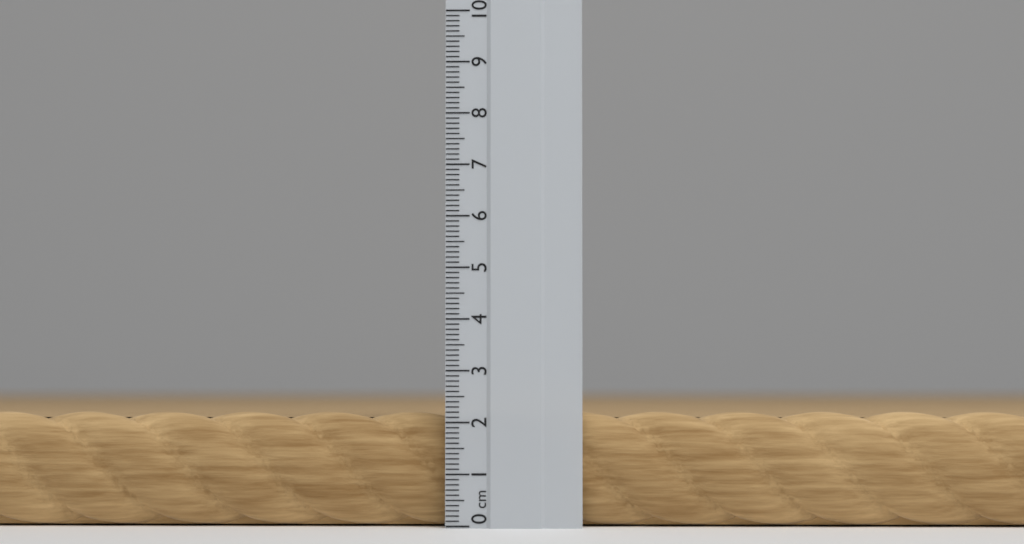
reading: 2.2 cm
